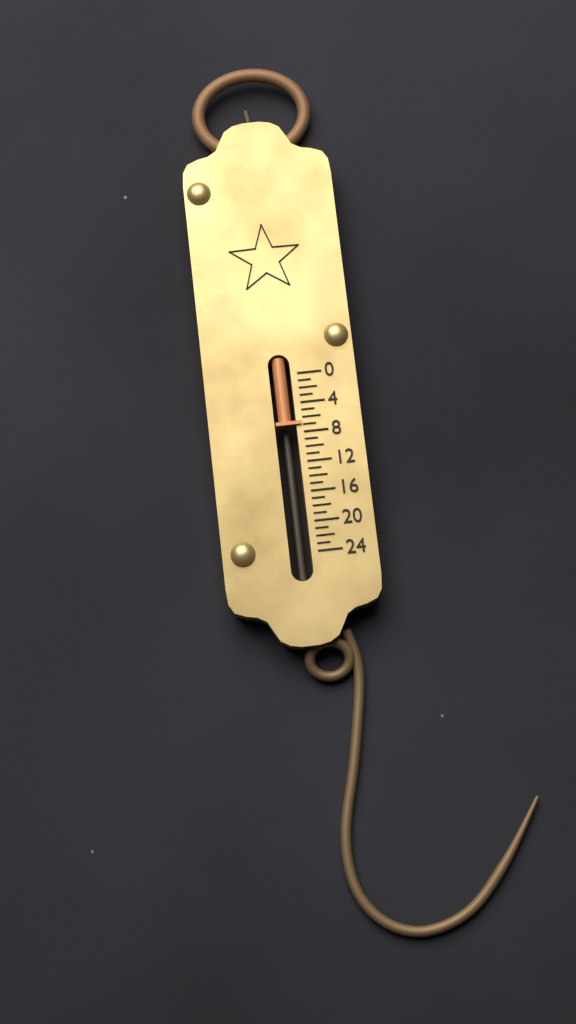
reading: 7 (no unit)
